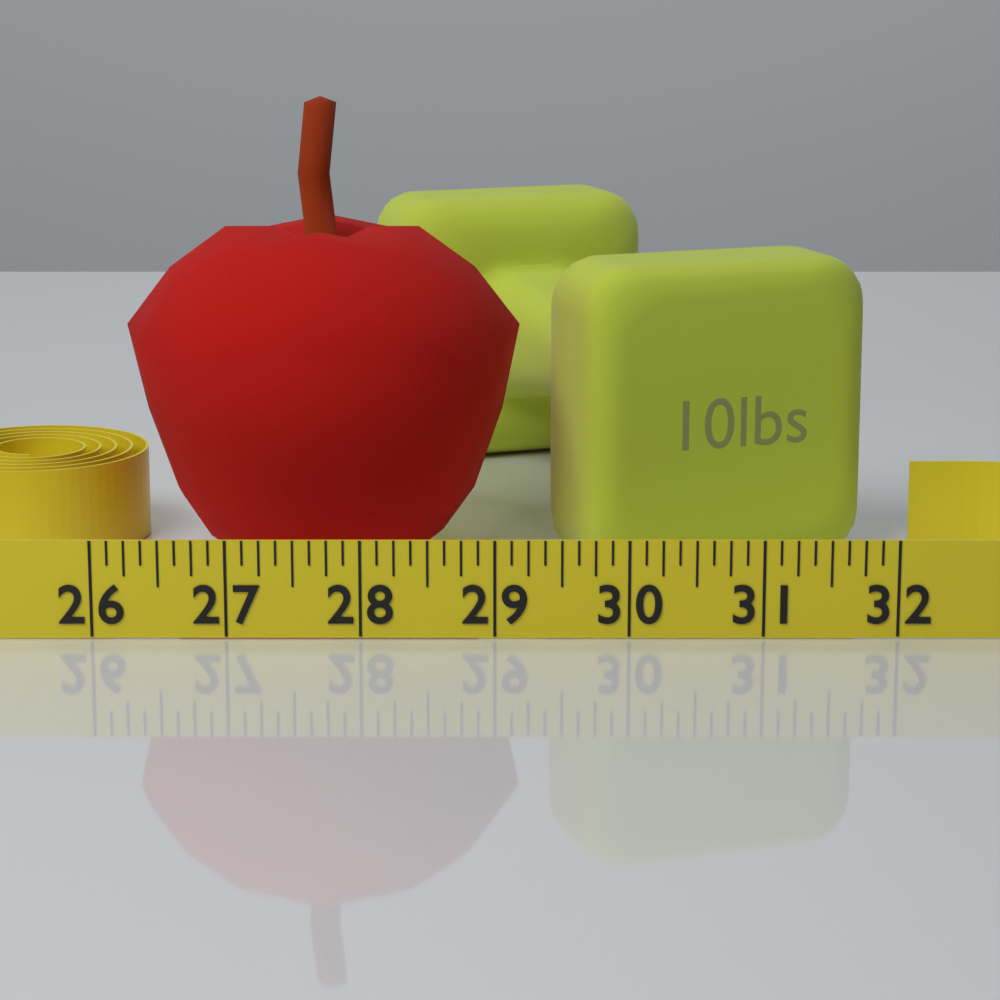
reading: 29.200 (no unit)
